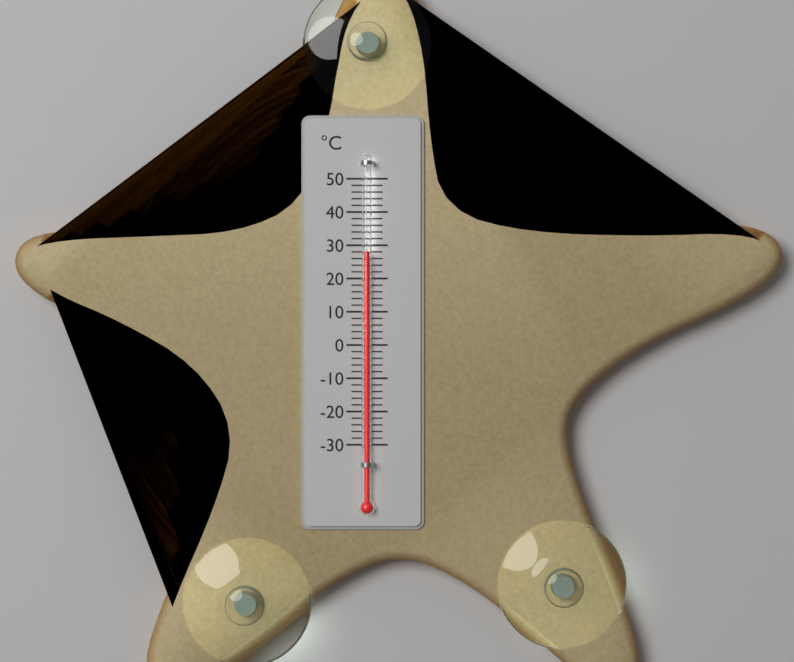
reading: 28 °C
